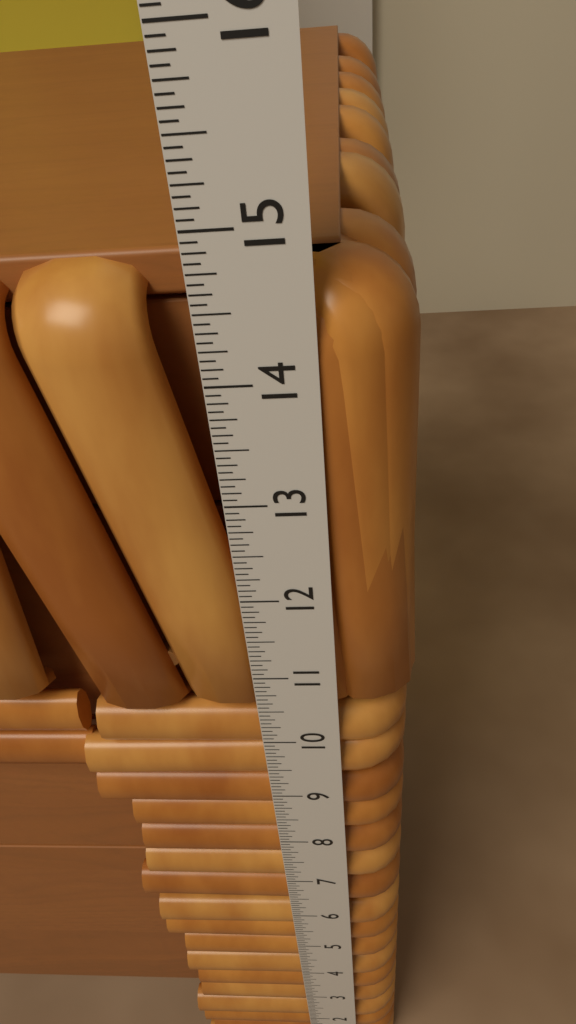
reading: 14.6875 in
